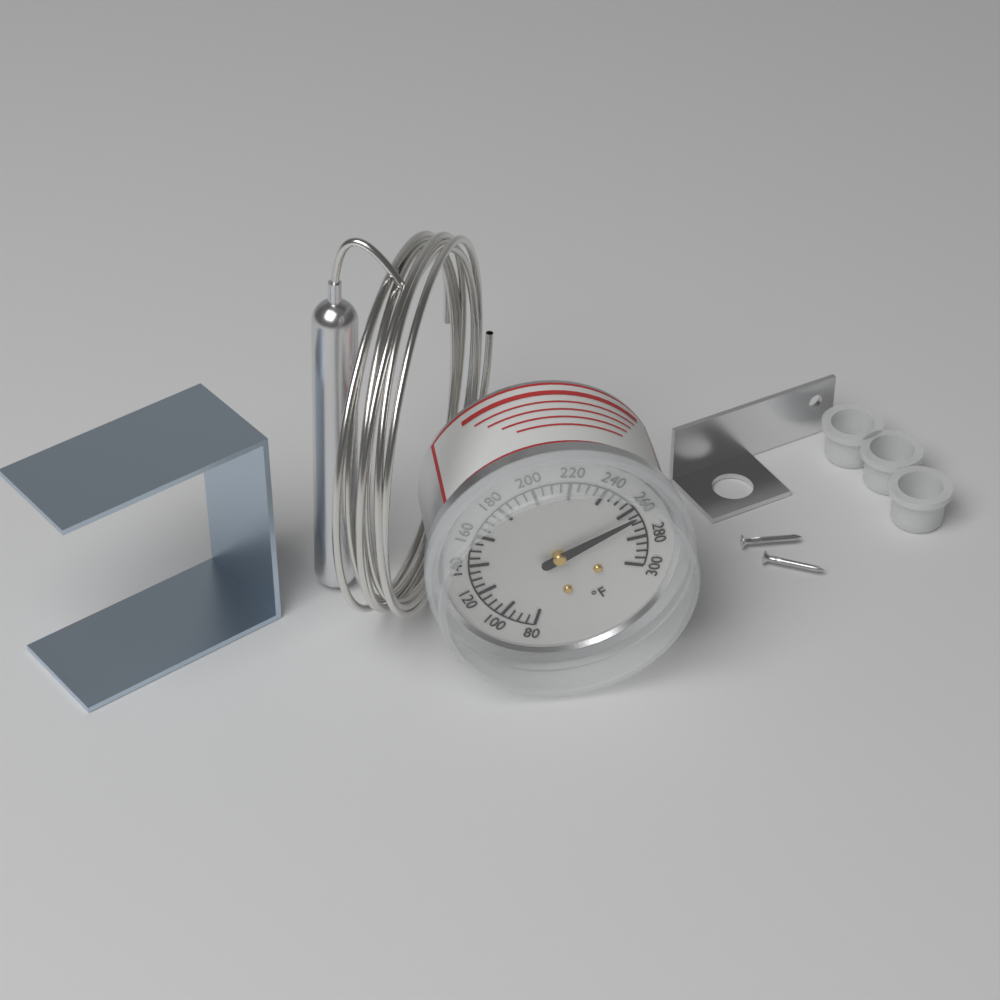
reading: 265 °F
